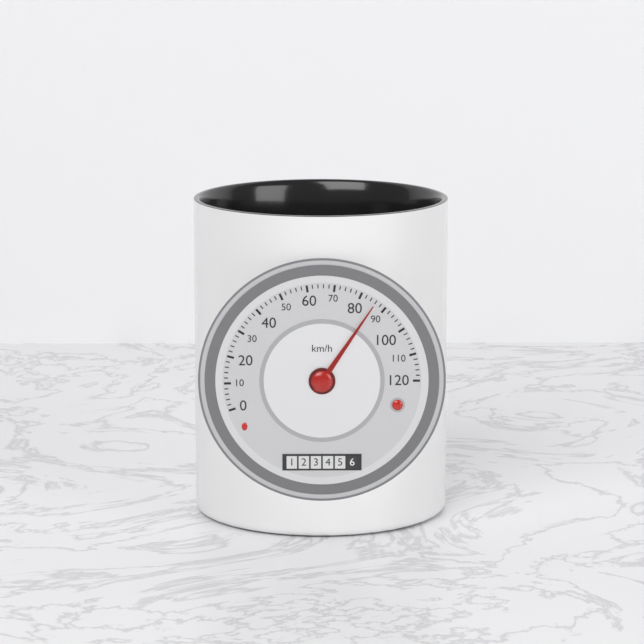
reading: 86 km/h
